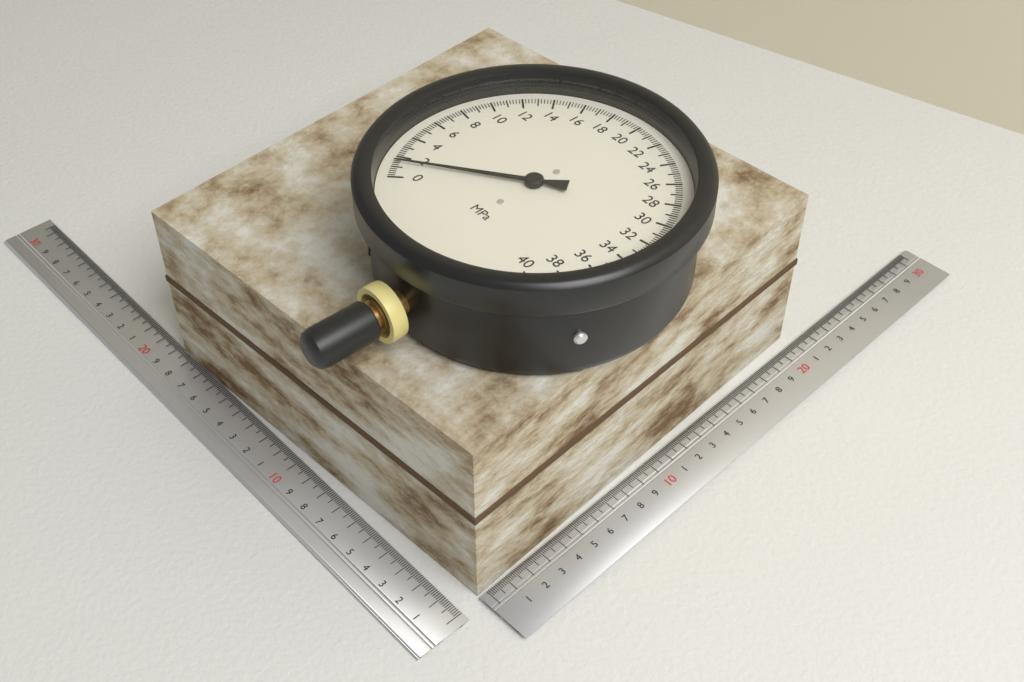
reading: 1.4 MPa
